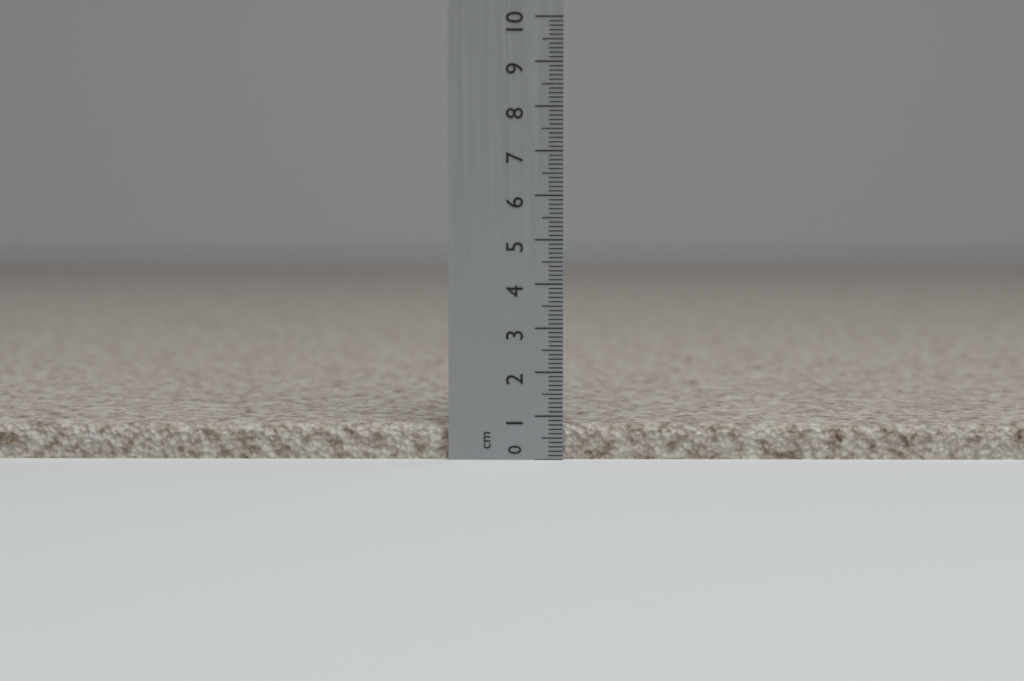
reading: 0.8 cm
